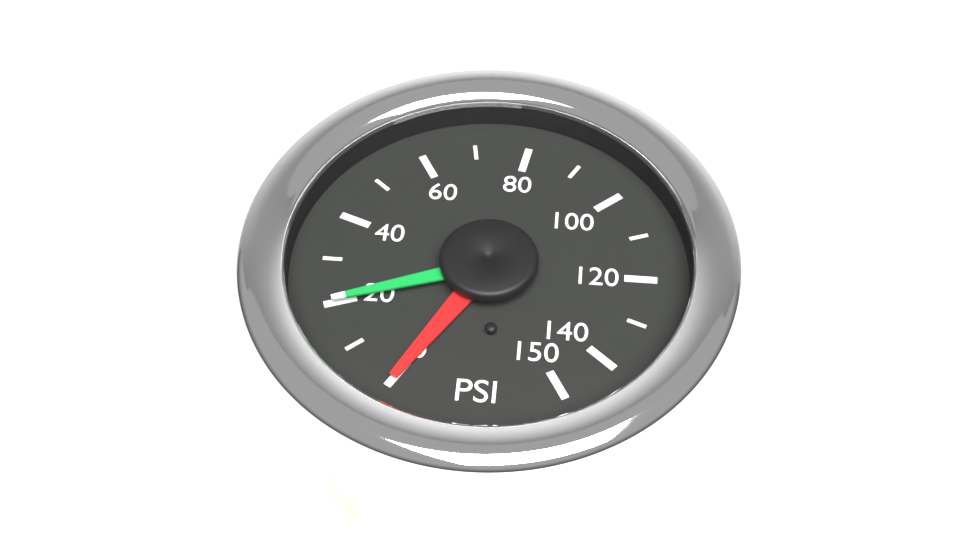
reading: 20 PSI
